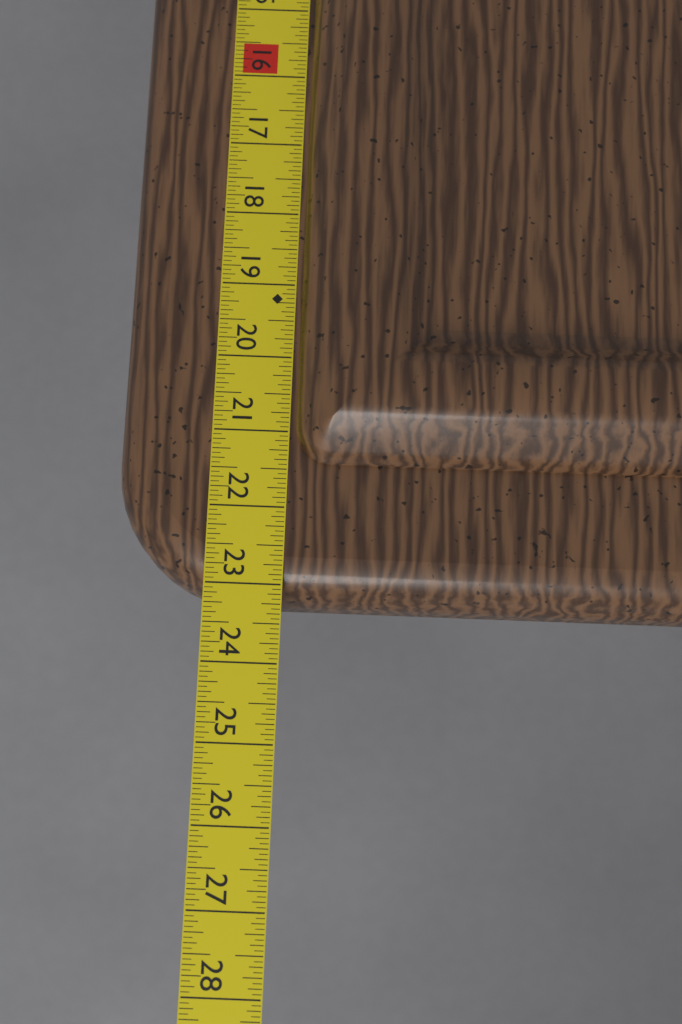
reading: 23.1875 in
